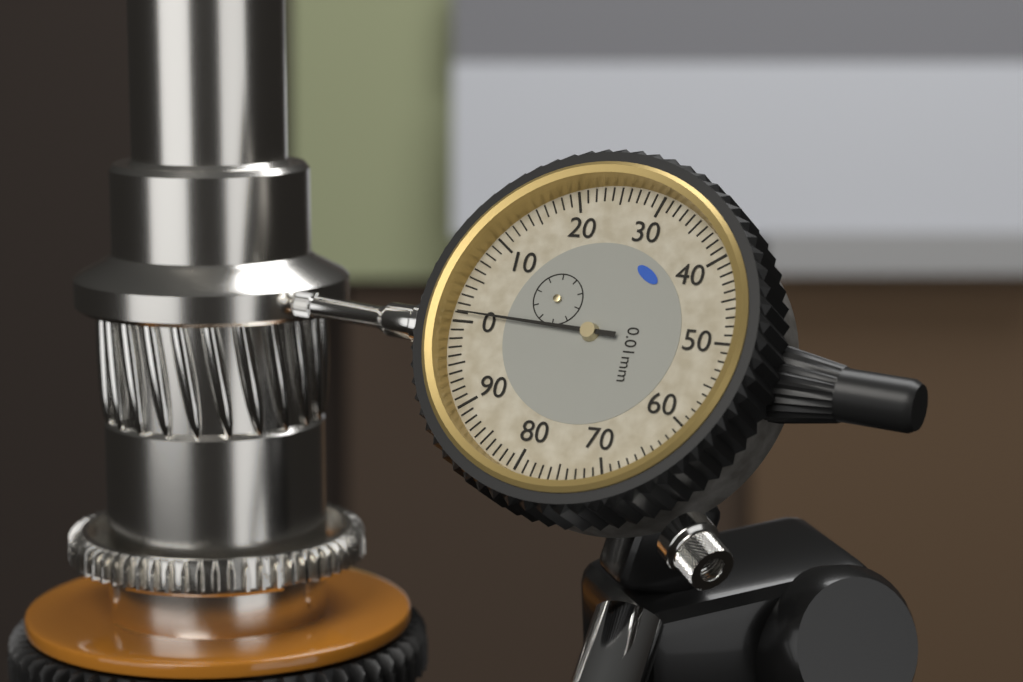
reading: 0.01 mm
